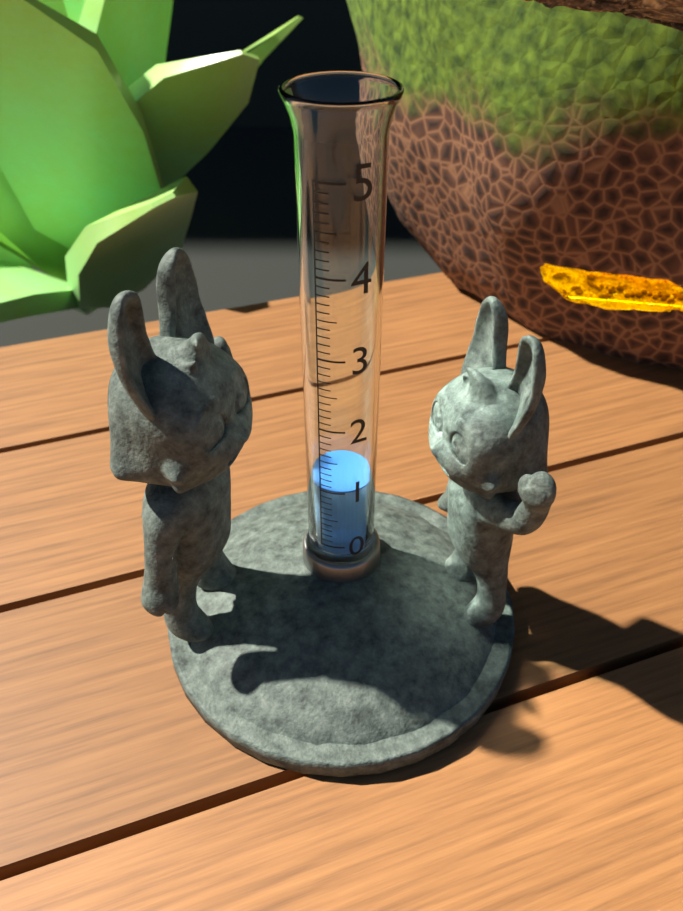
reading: 1.0 (no unit)
